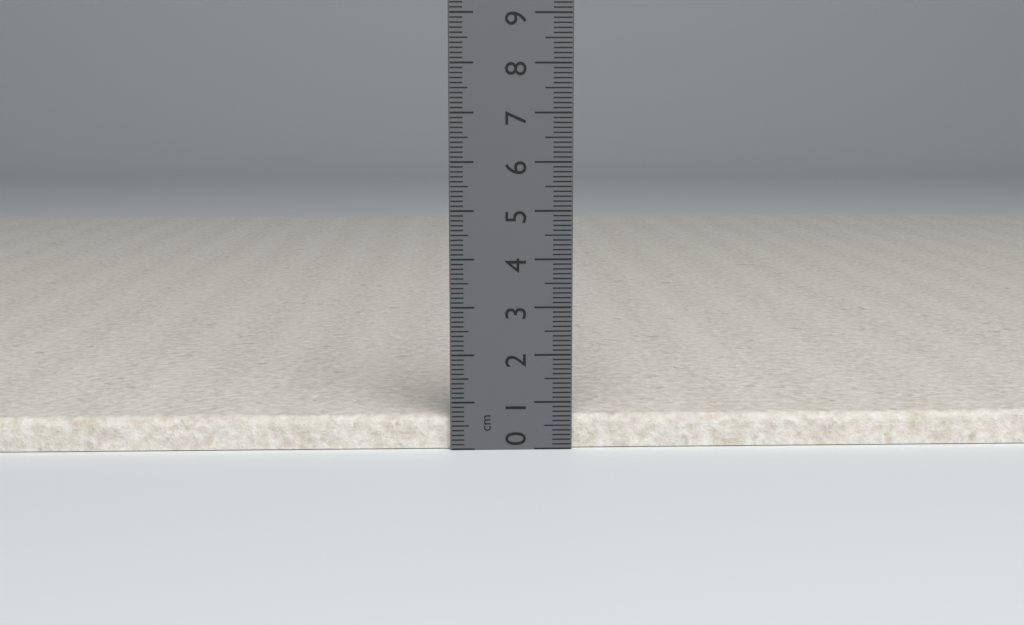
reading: 0.7 cm
